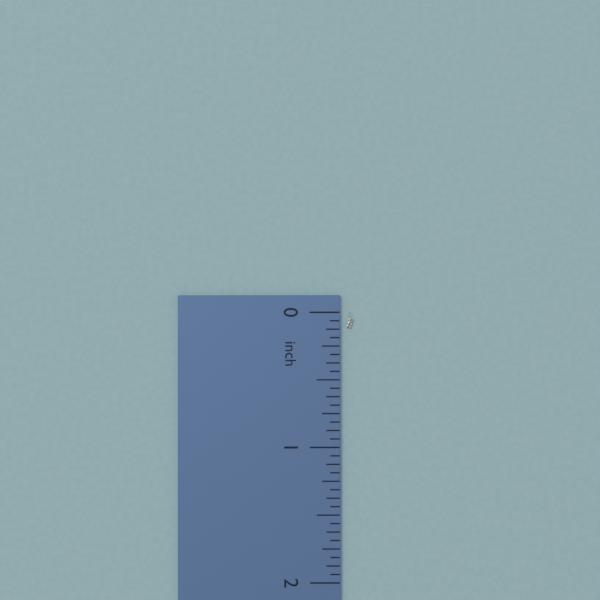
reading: 0.1250 inch
